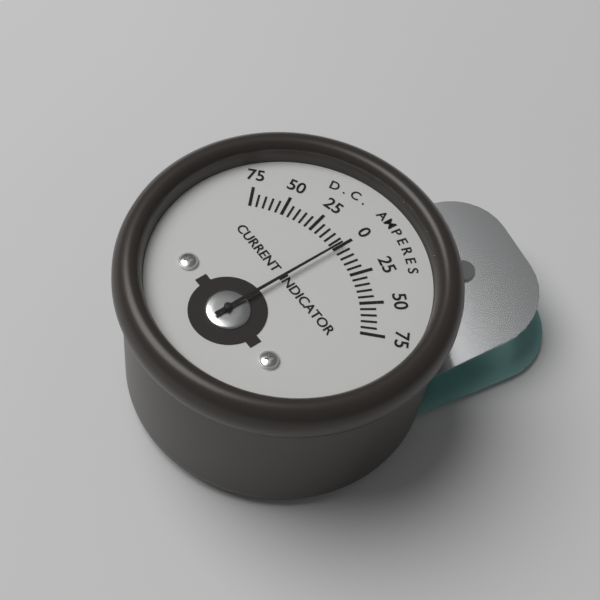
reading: 0 A
